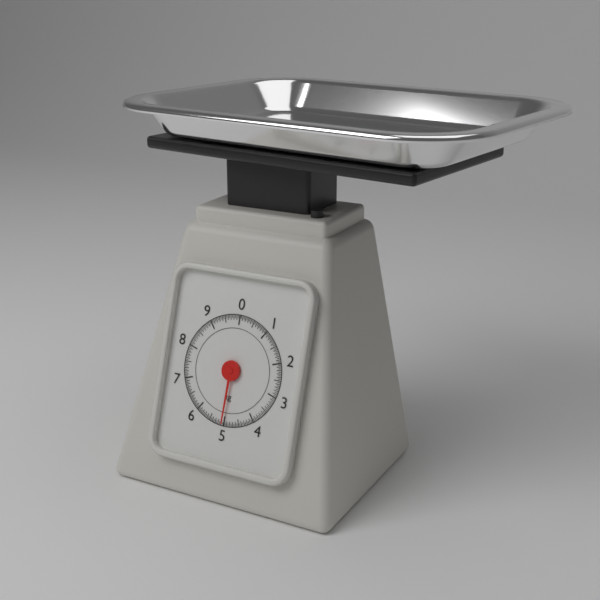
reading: 5.05 kg
